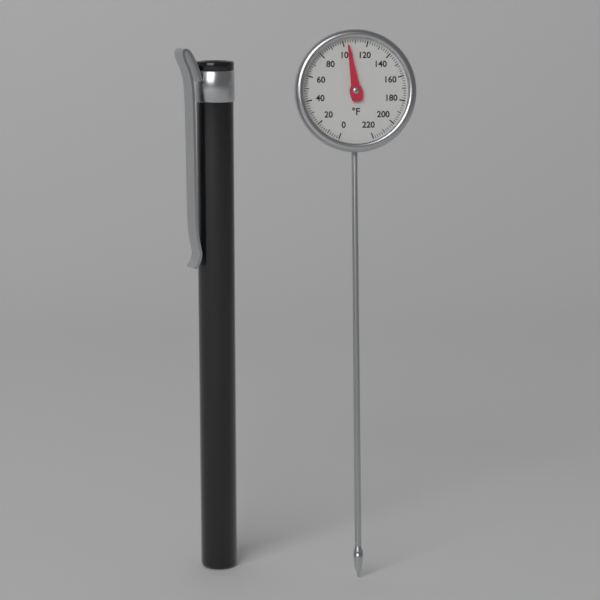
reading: 104 °F
